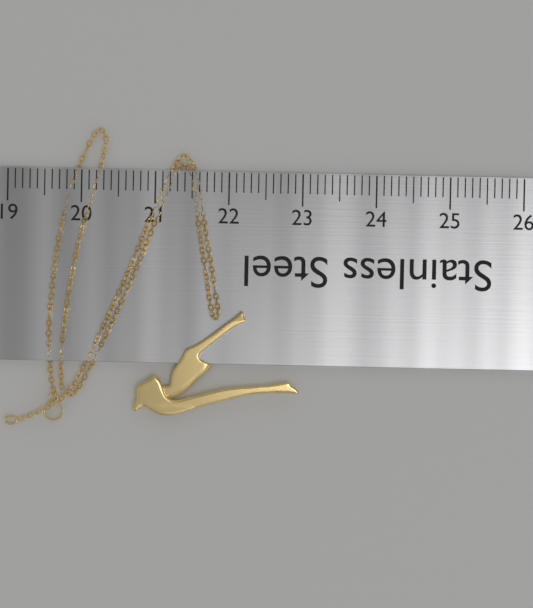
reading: 23.0 (no unit)
